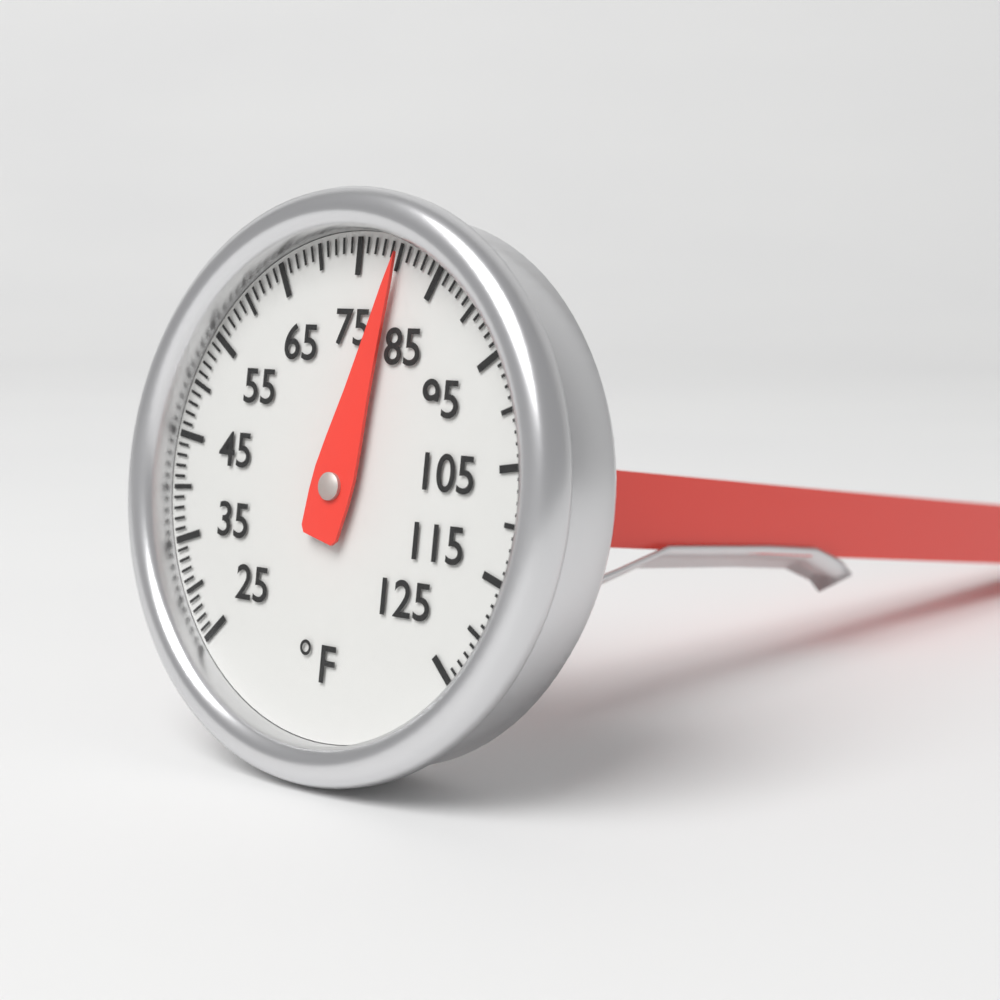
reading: 80 °F
